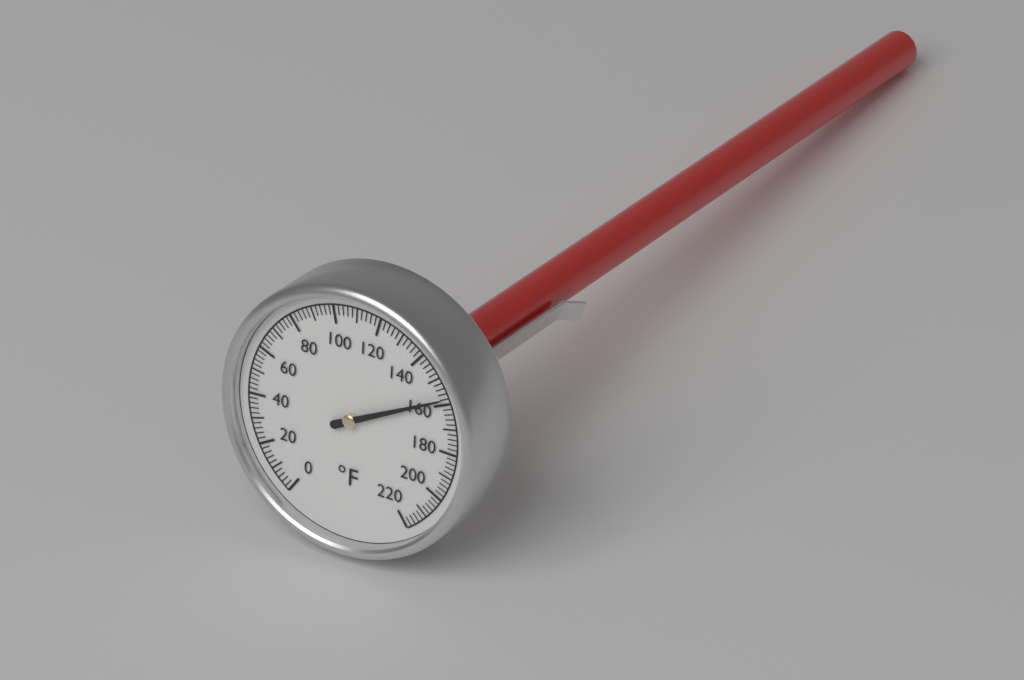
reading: 158 °F
